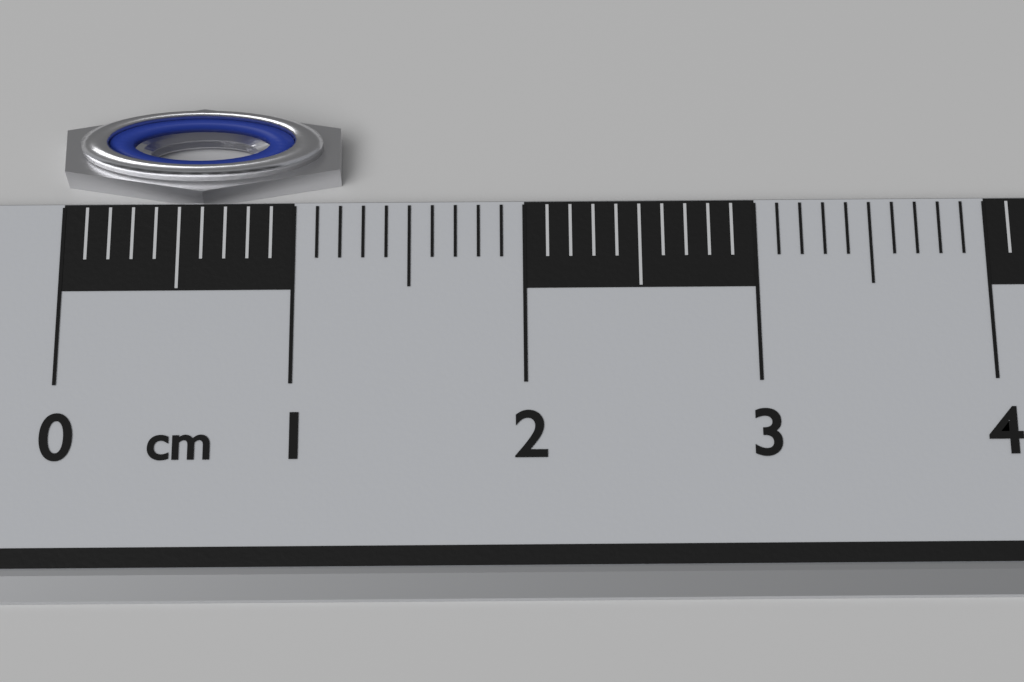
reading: 1.2 cm
